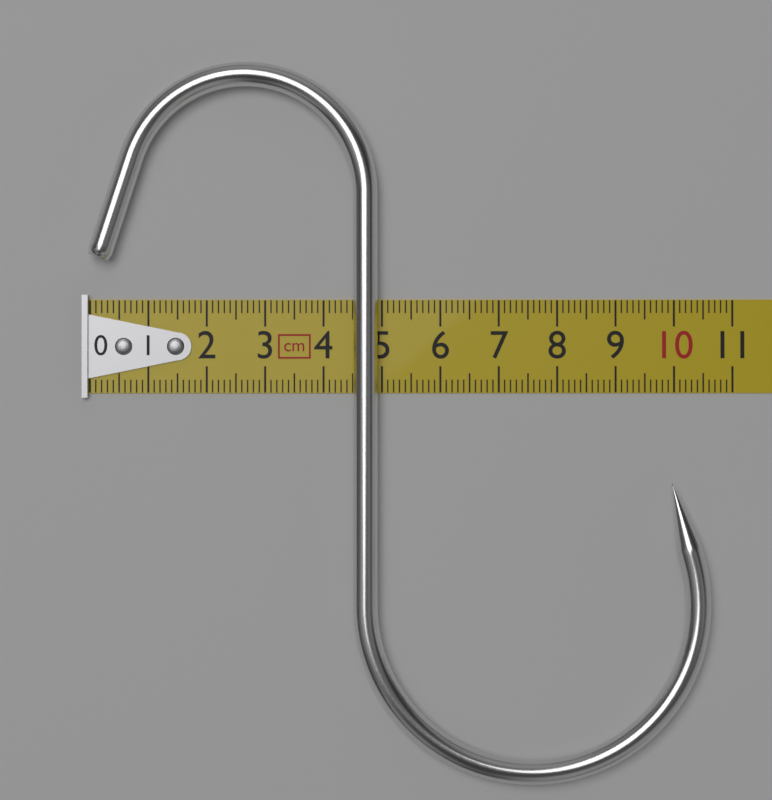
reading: 10.6 cm
